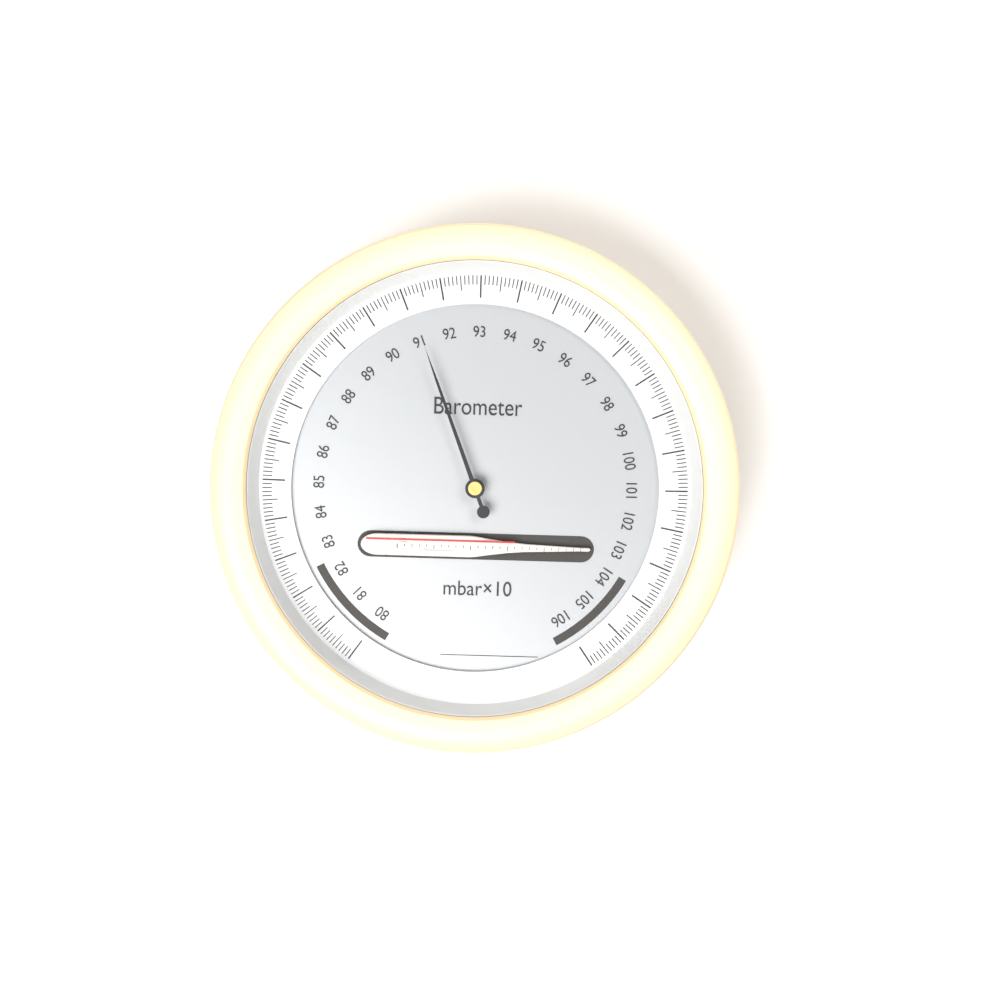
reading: 91.1 mbar×10
